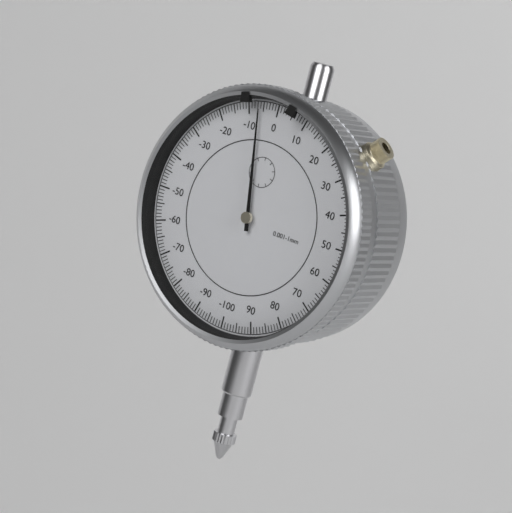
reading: -0.006 mm
